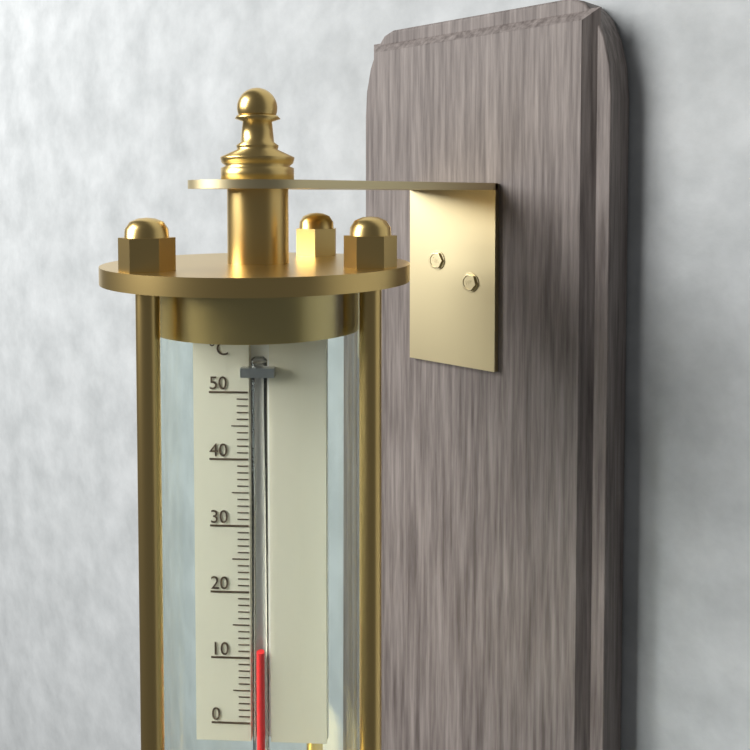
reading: 11 °C
